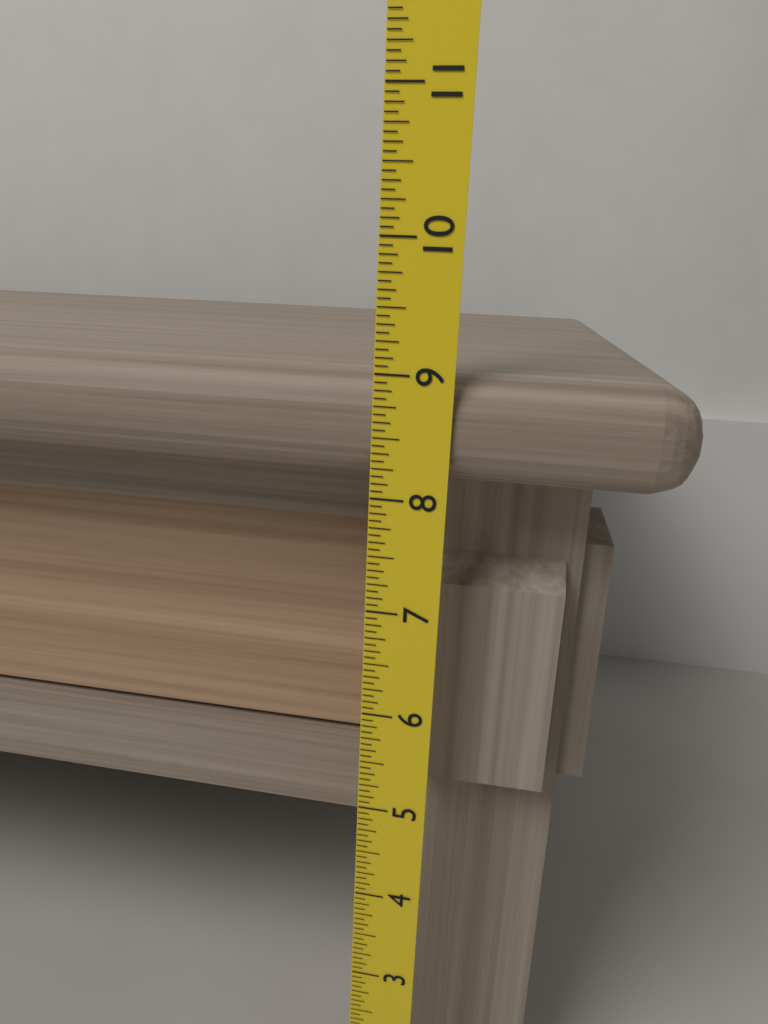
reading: 9.0000 (no unit)
